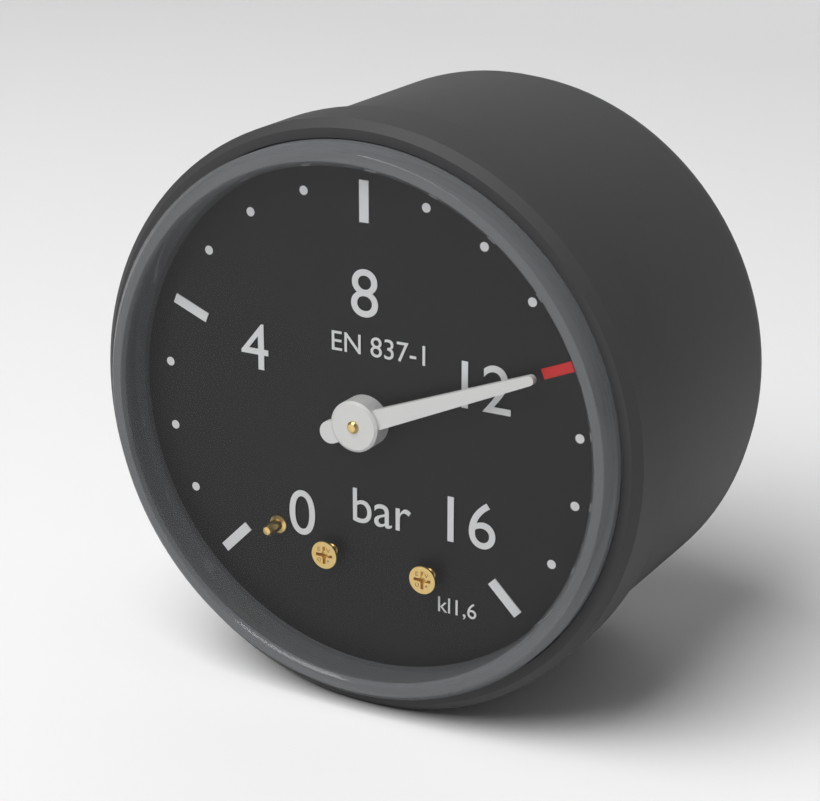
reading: 12 bar
